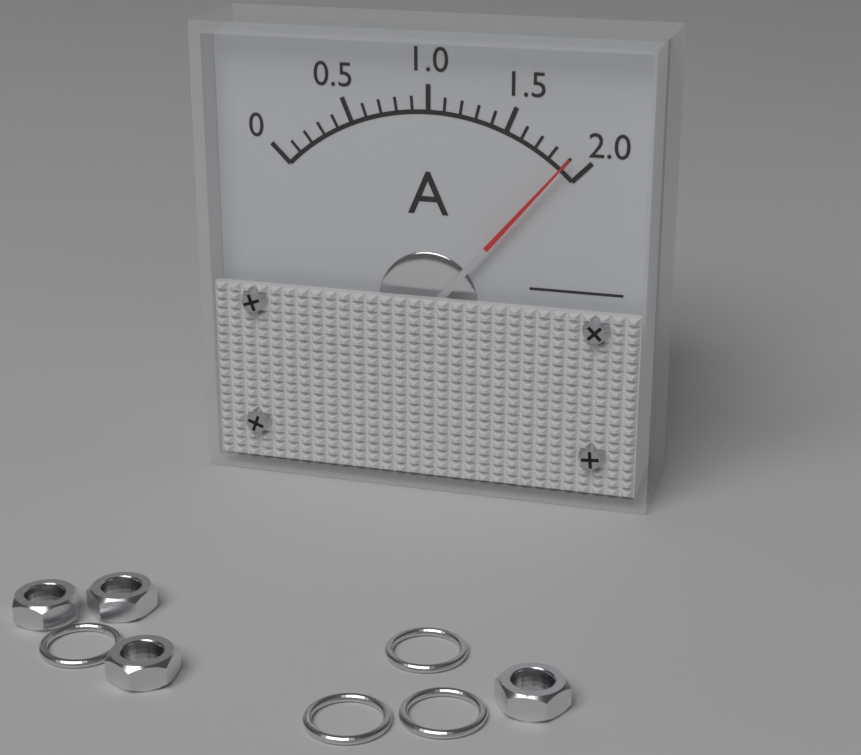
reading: 1.9 A
